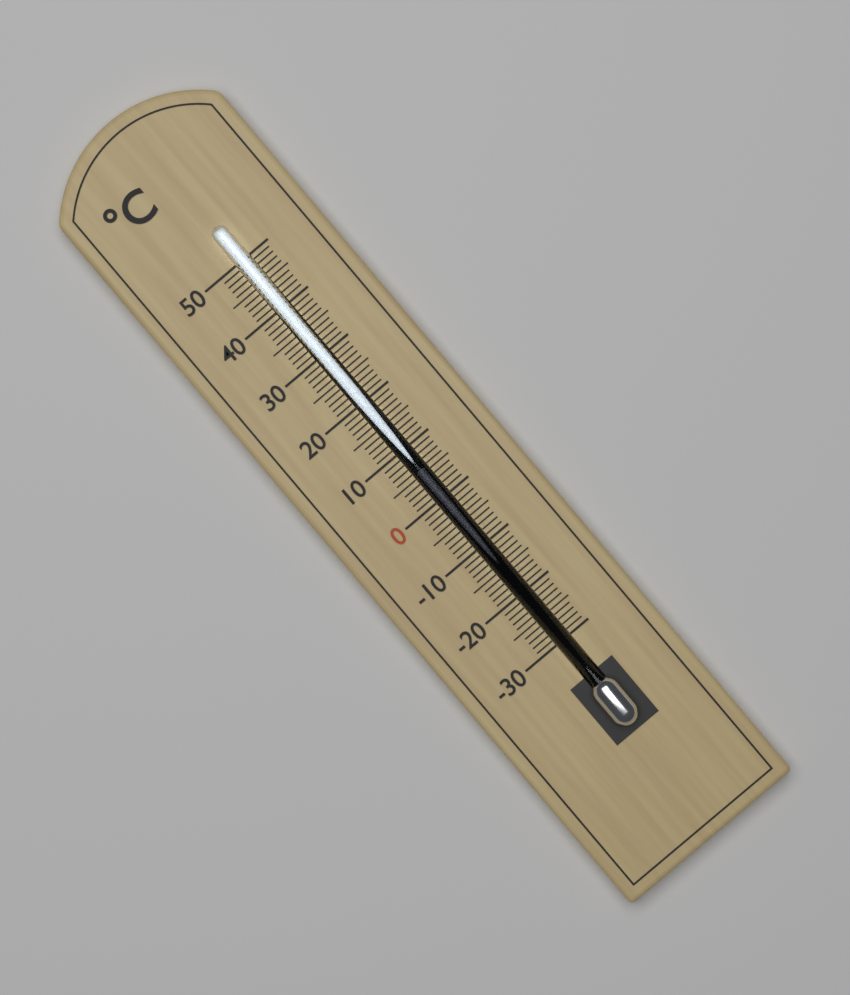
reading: 6 °C
